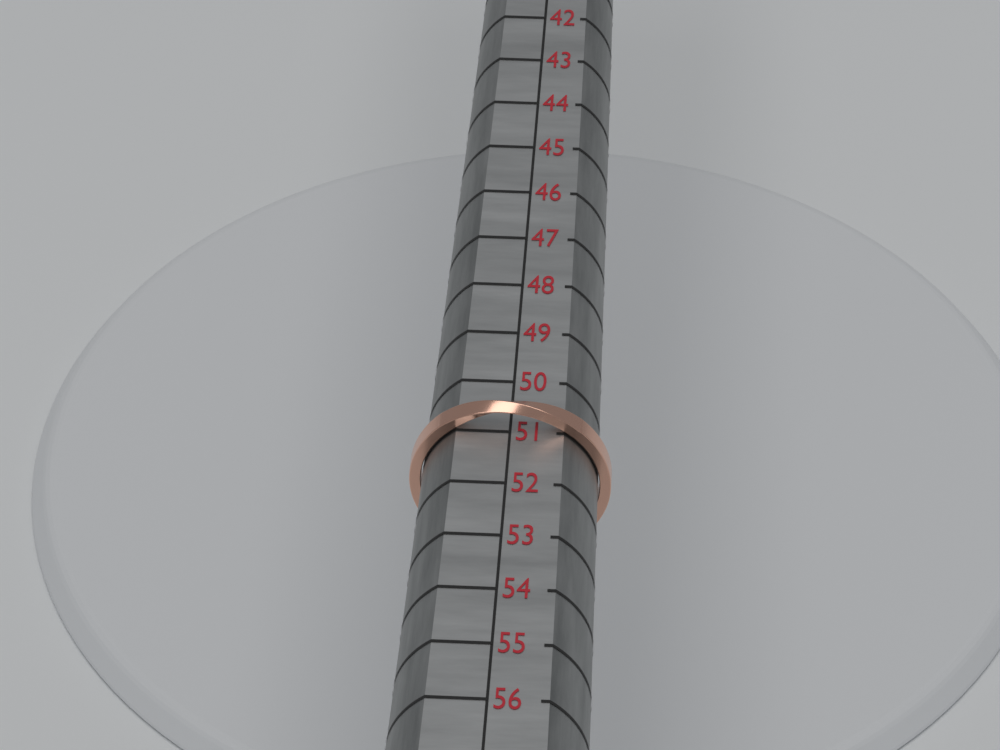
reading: 51 (no unit)
